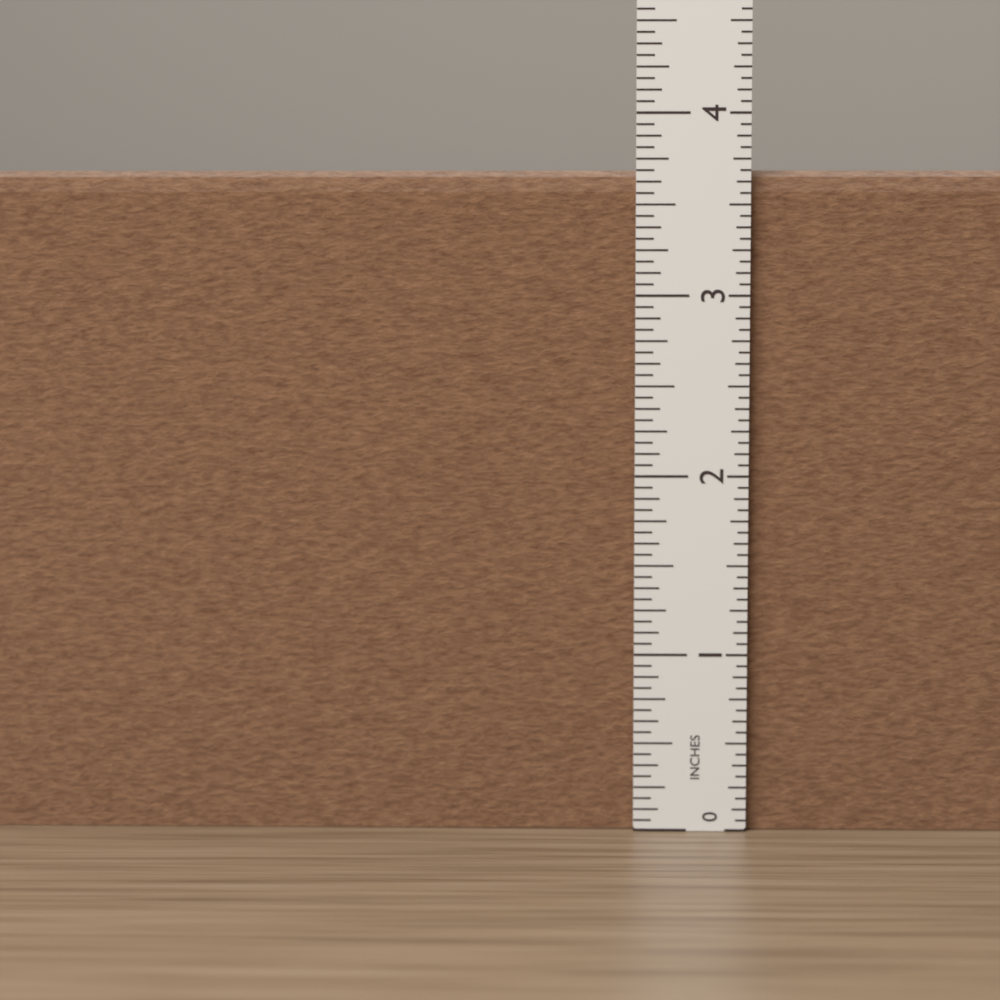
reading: 3.6875 in
